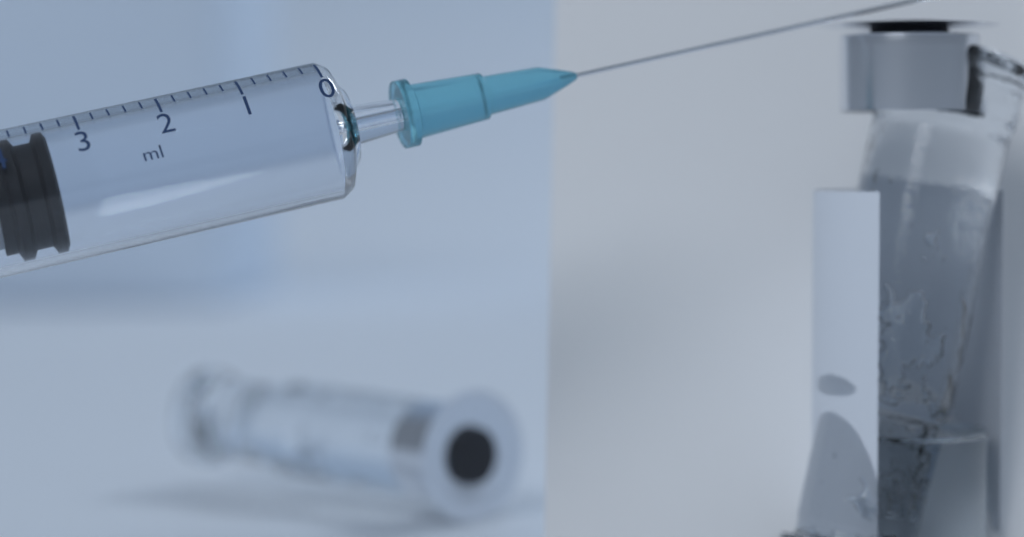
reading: 3.4 ml
